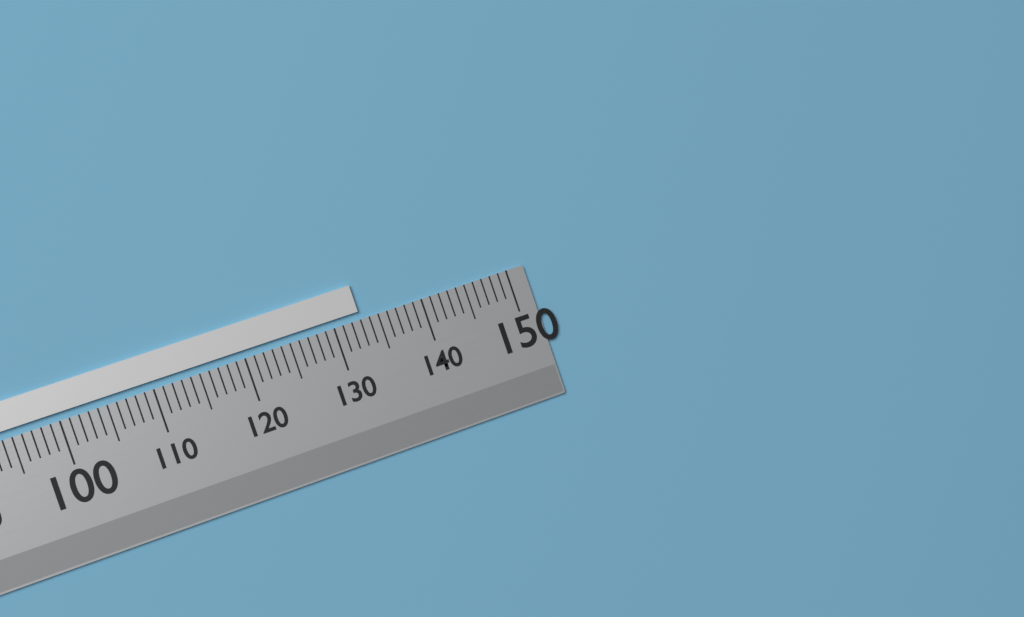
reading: 133 (no unit)
